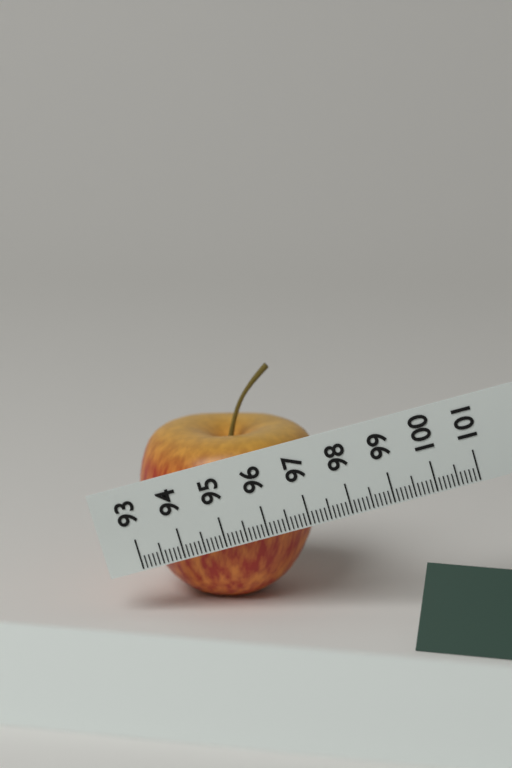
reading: 97.4 (no unit)
